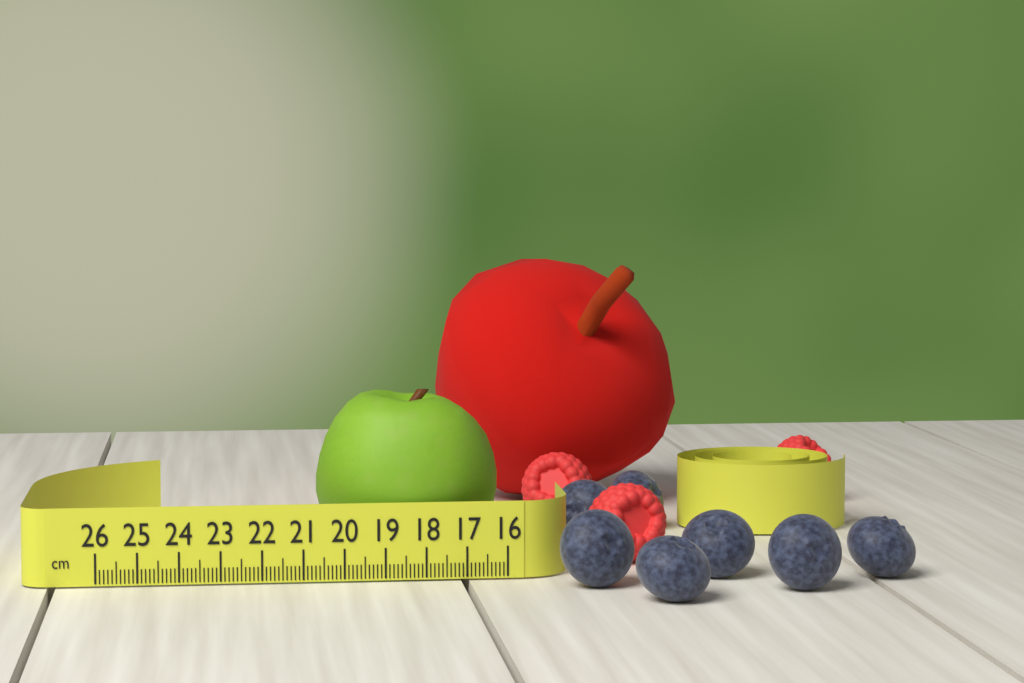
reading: 20.6 cm
